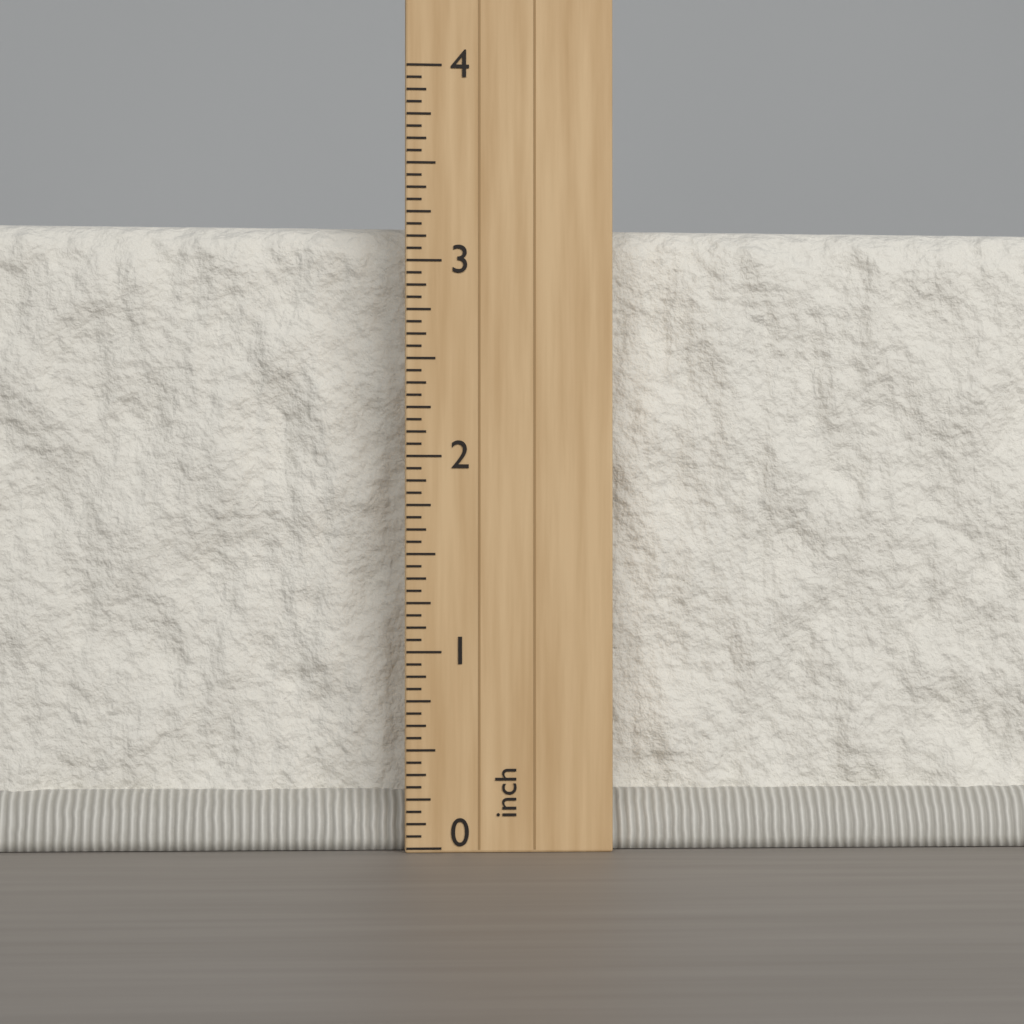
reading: 3.2500 inch
